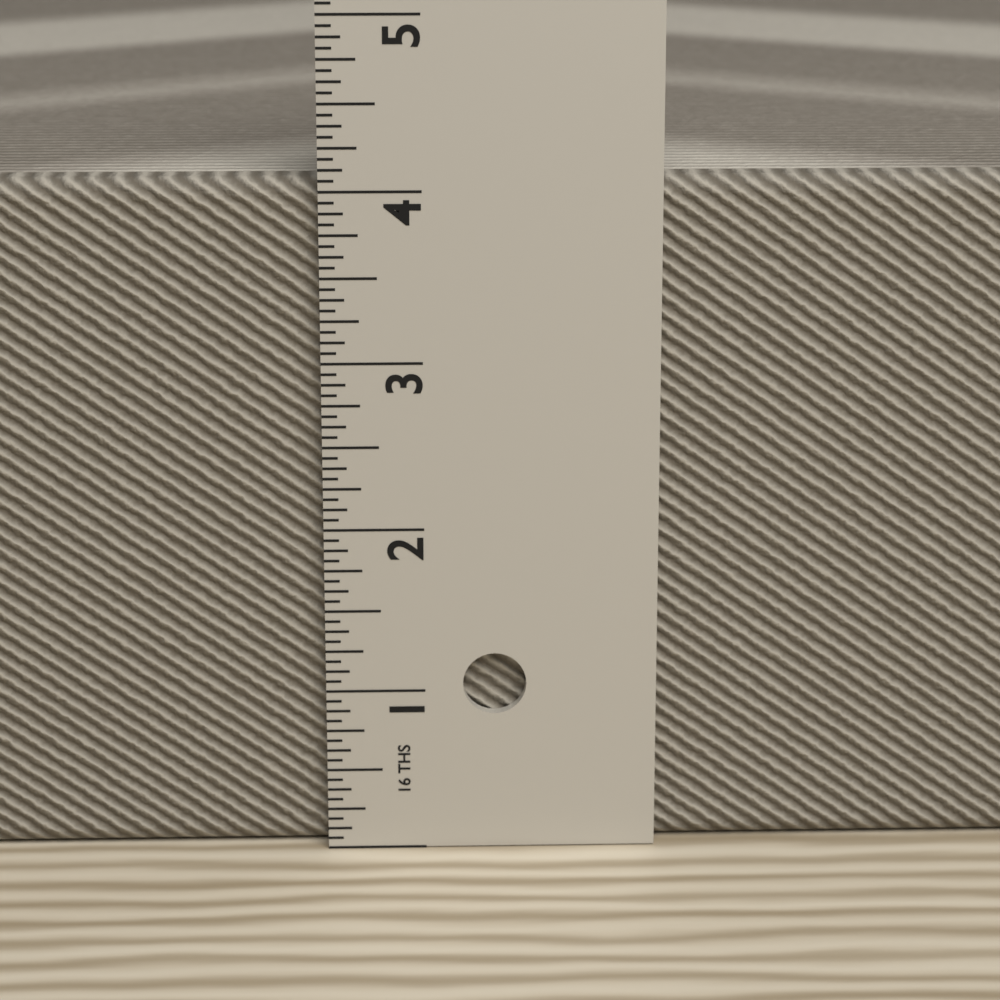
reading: 4.0625 in
